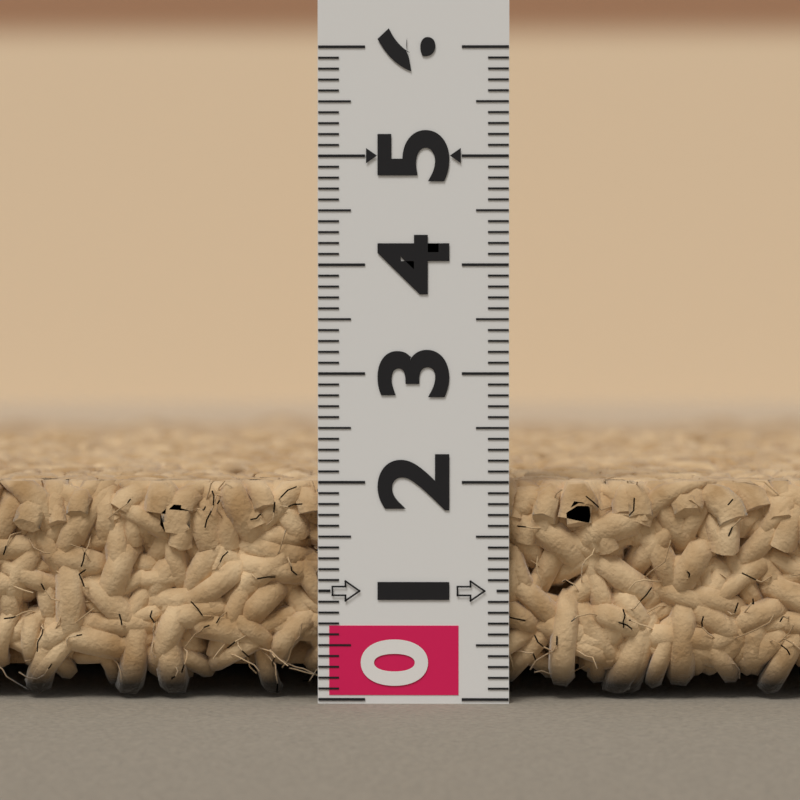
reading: 2.0 (no unit)
